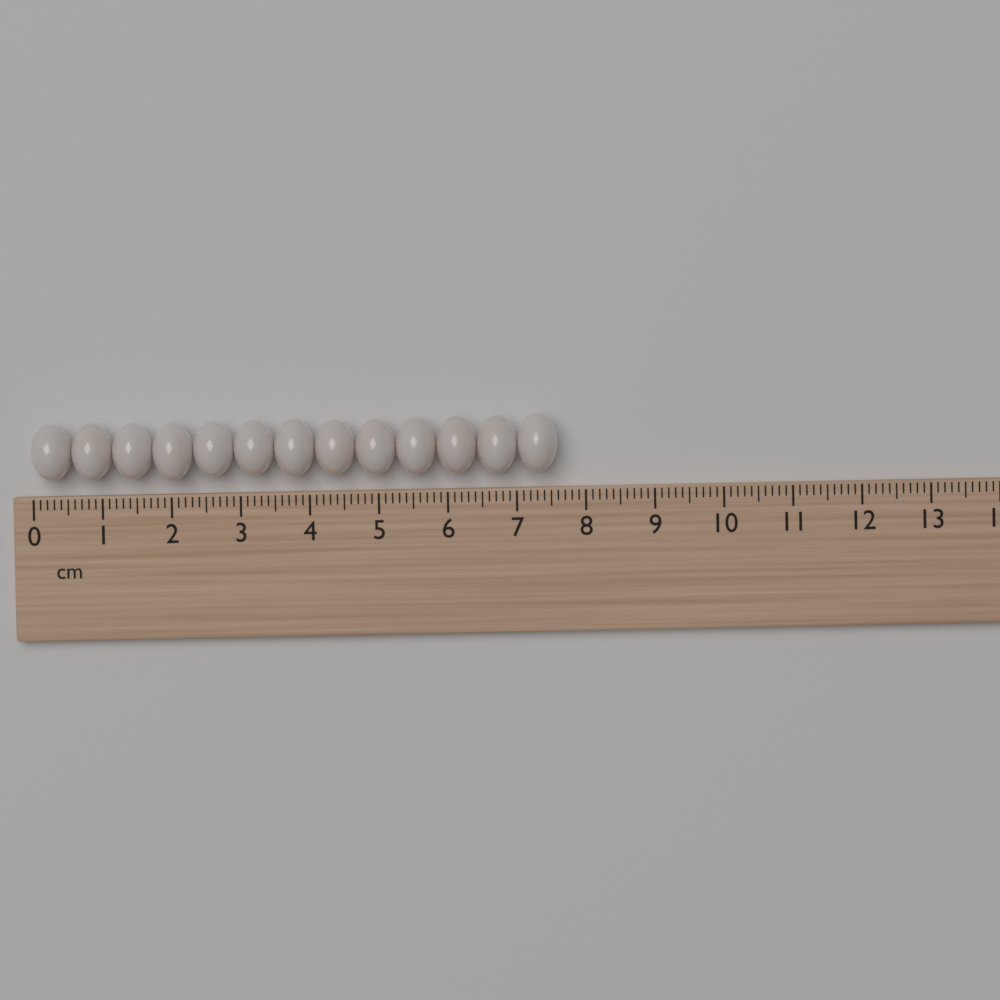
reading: 7.6 cm
